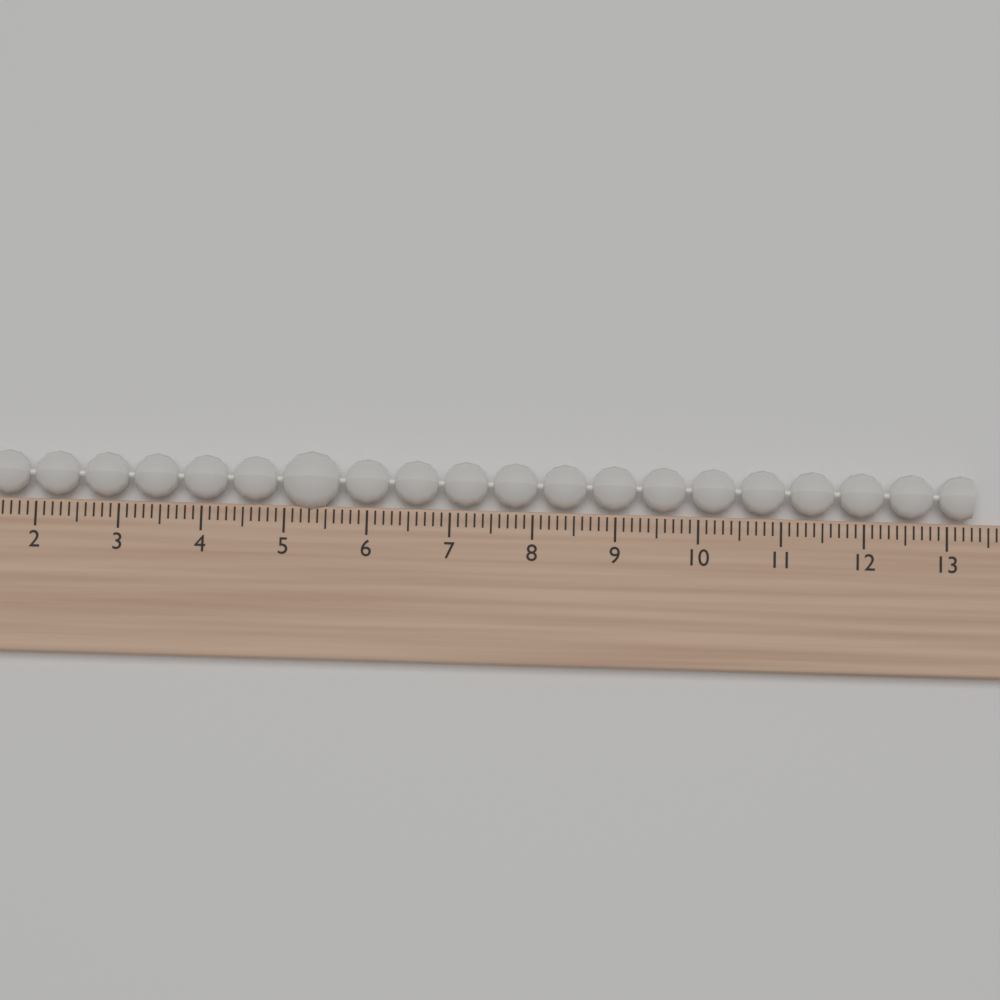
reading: 13.3 (no unit)
